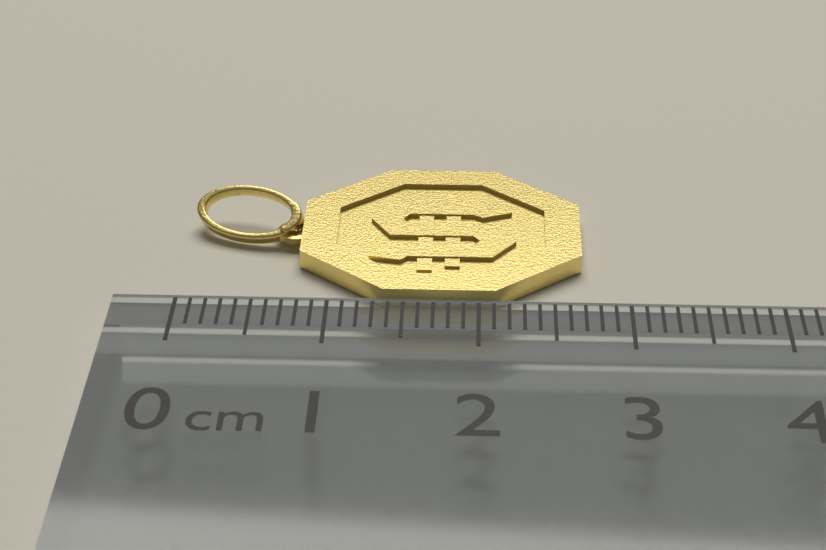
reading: 2.7 cm
